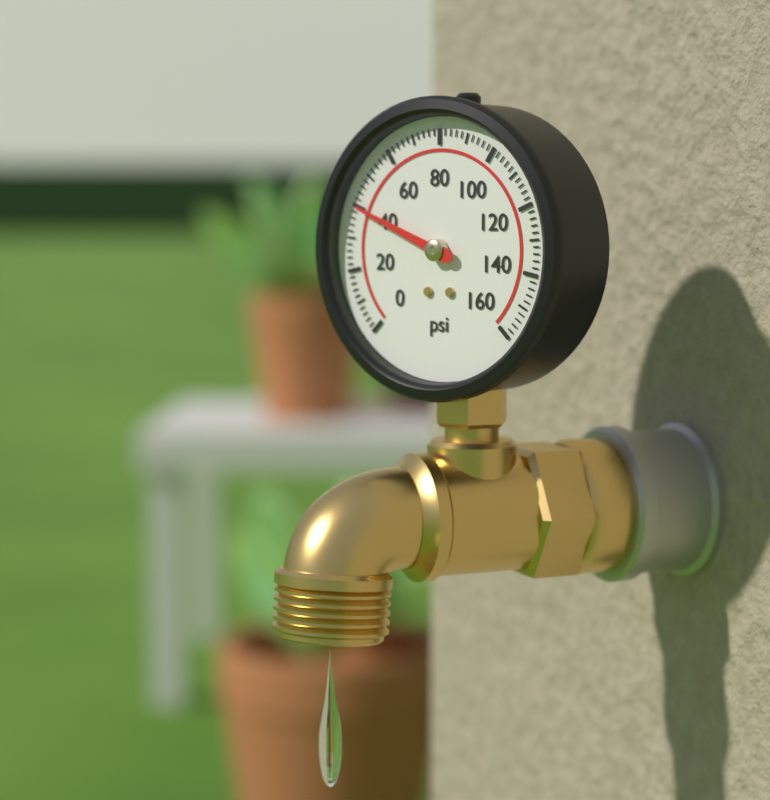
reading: 40 psi
